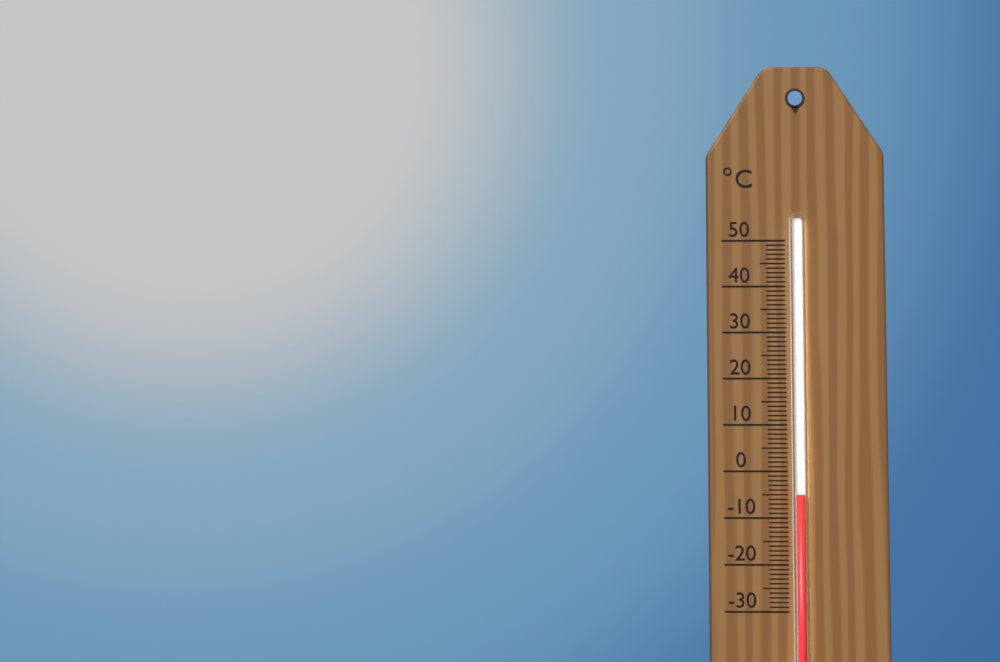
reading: -5 °C
